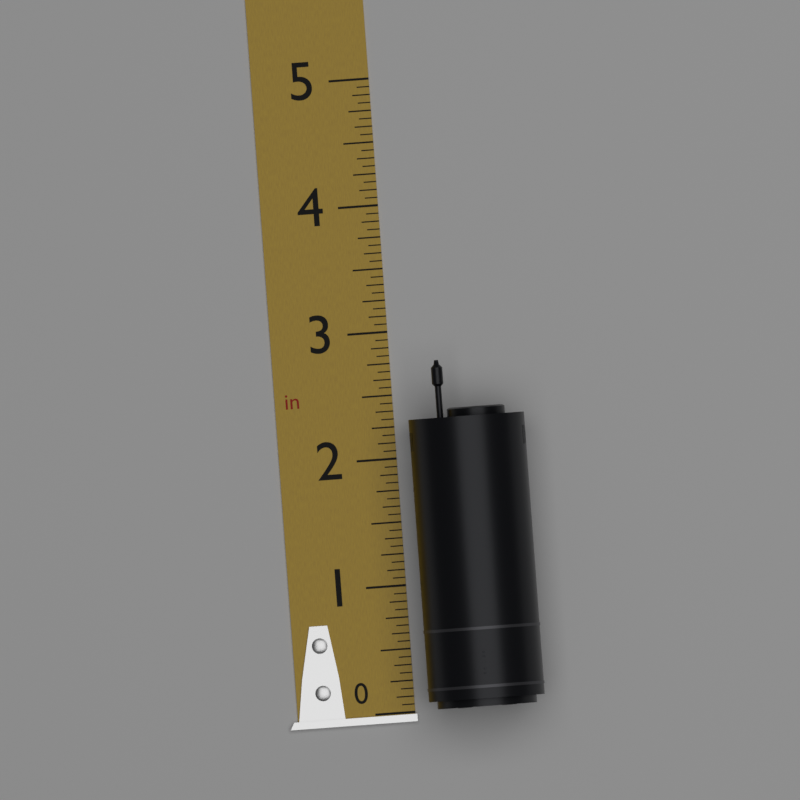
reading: 2.7500 in
